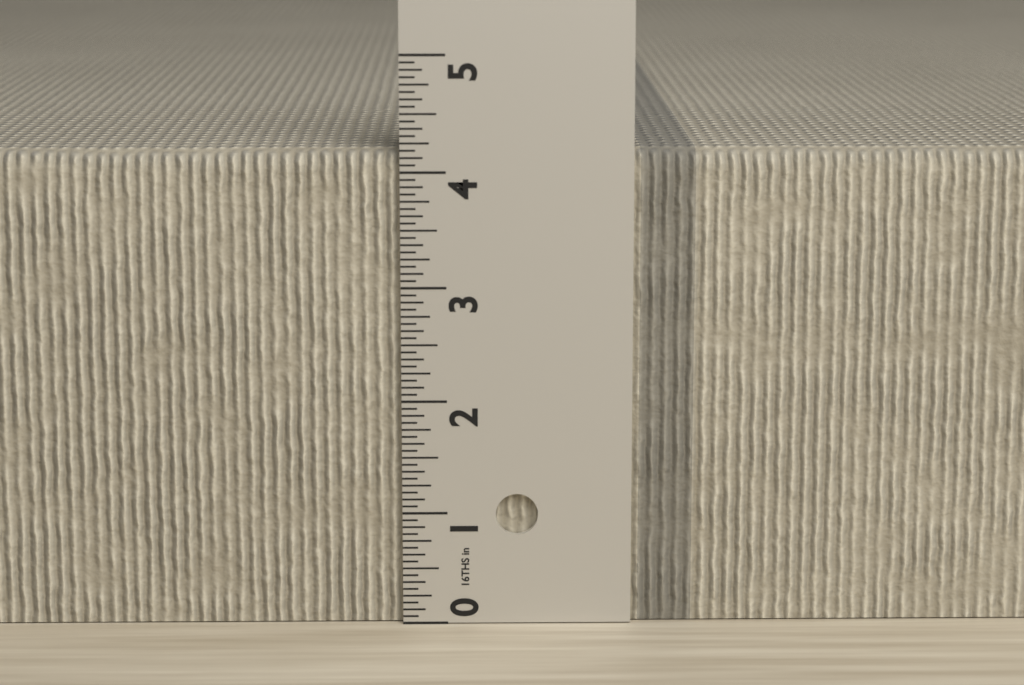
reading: 4.1875 in
